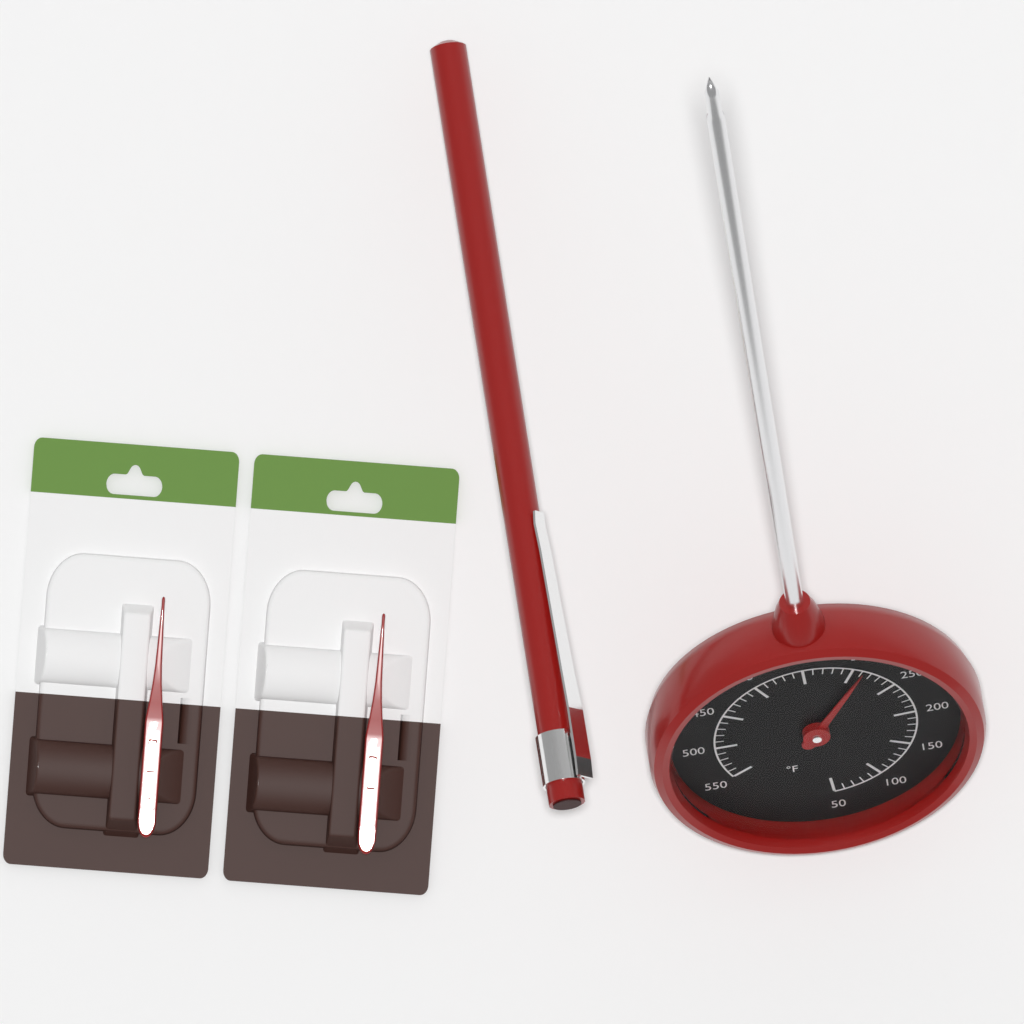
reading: 290 °F
